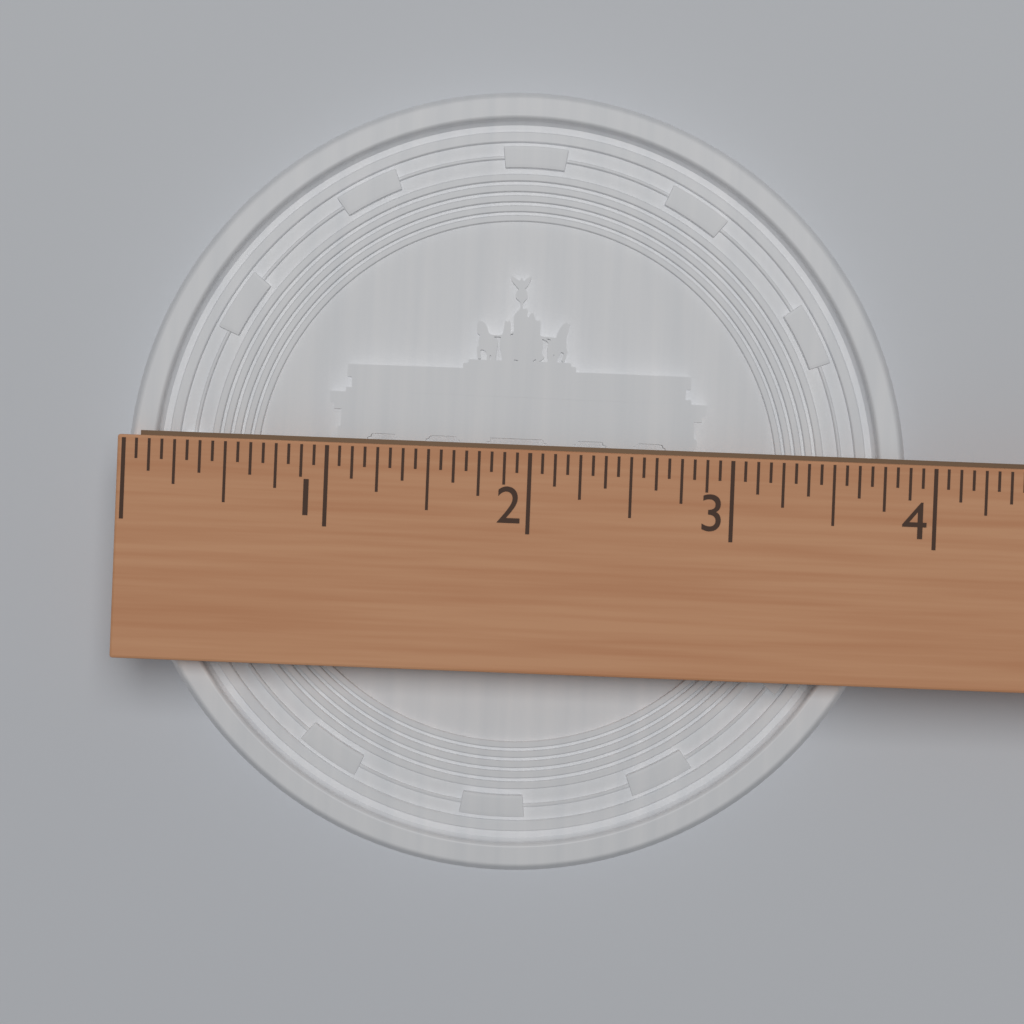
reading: 3.8750 (no unit)
